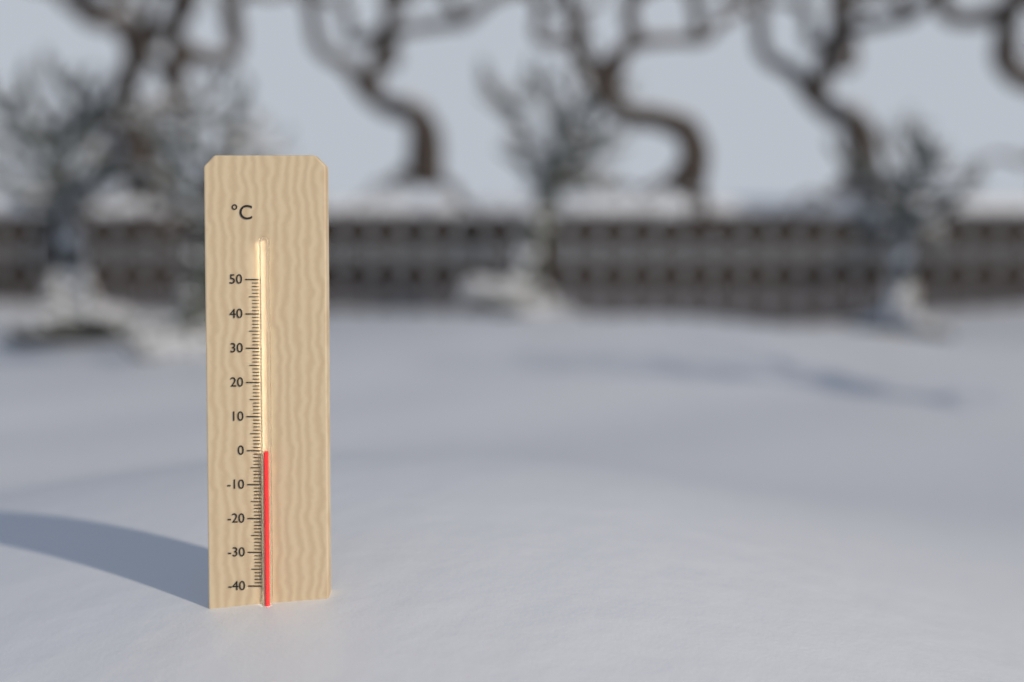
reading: 0 °C
